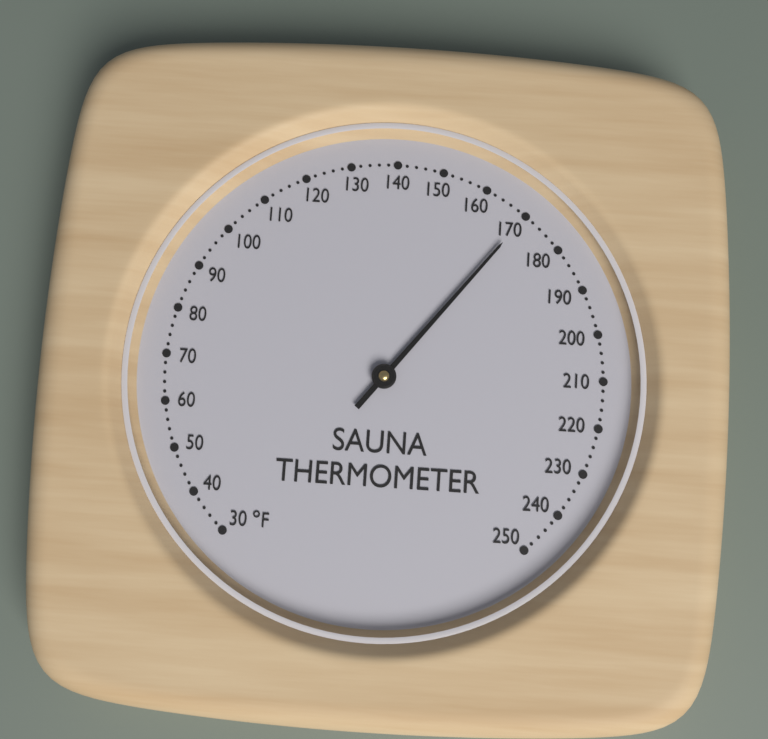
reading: 170 °F
